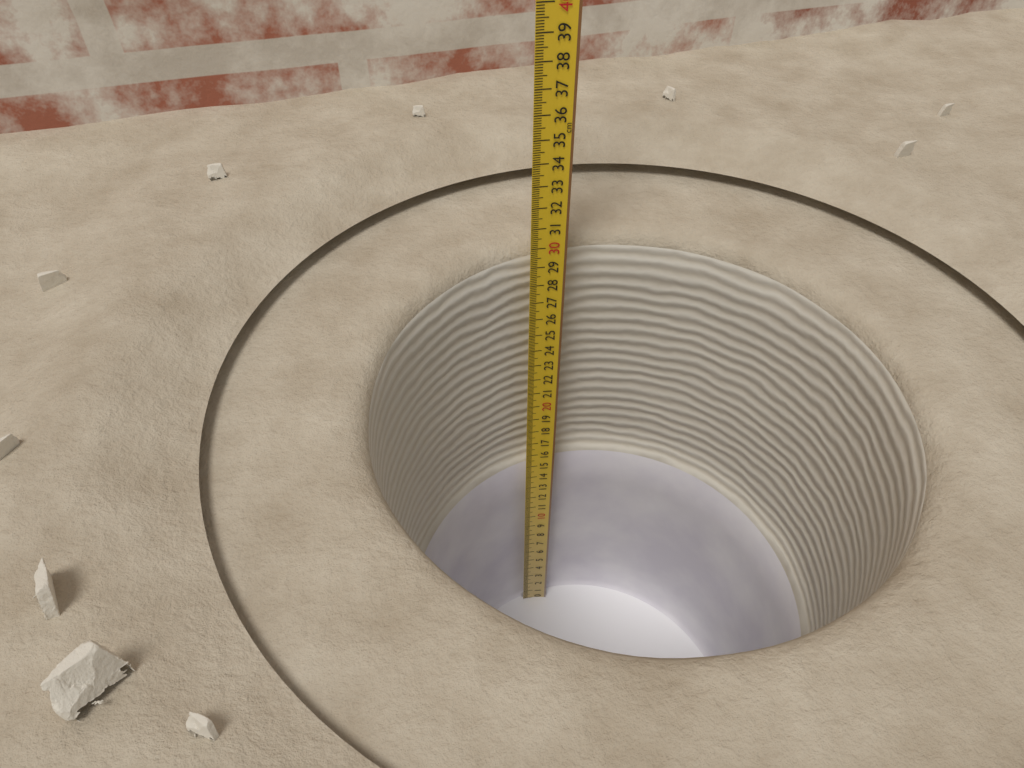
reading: 29.7 cm
